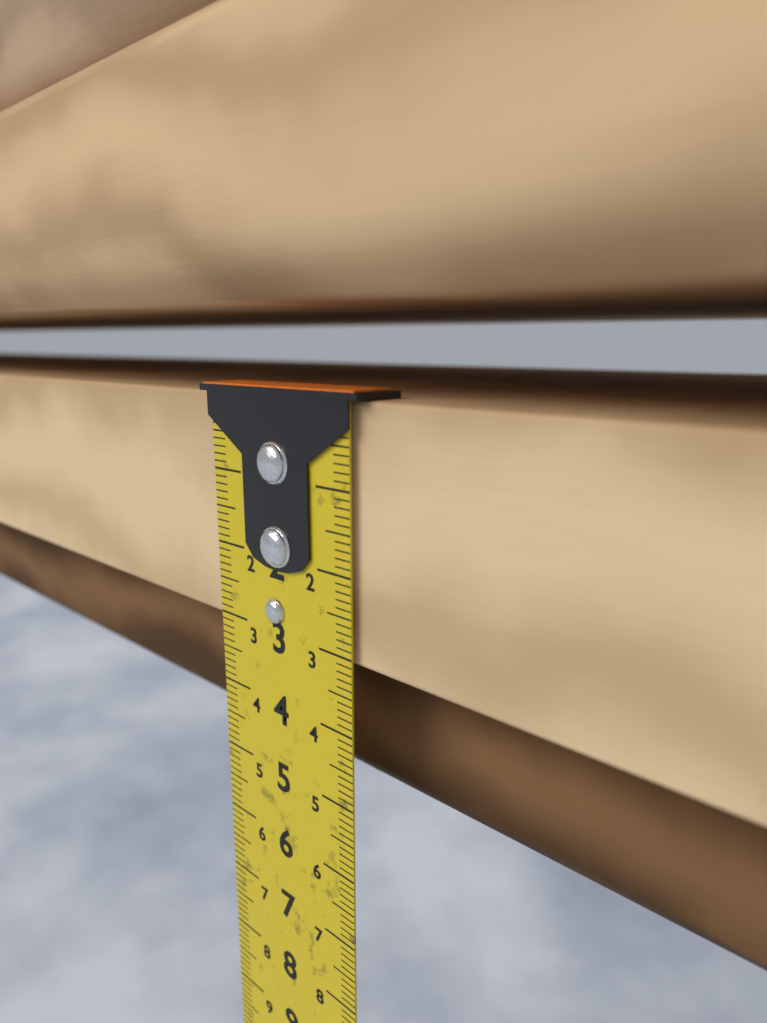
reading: 3.1 cm
